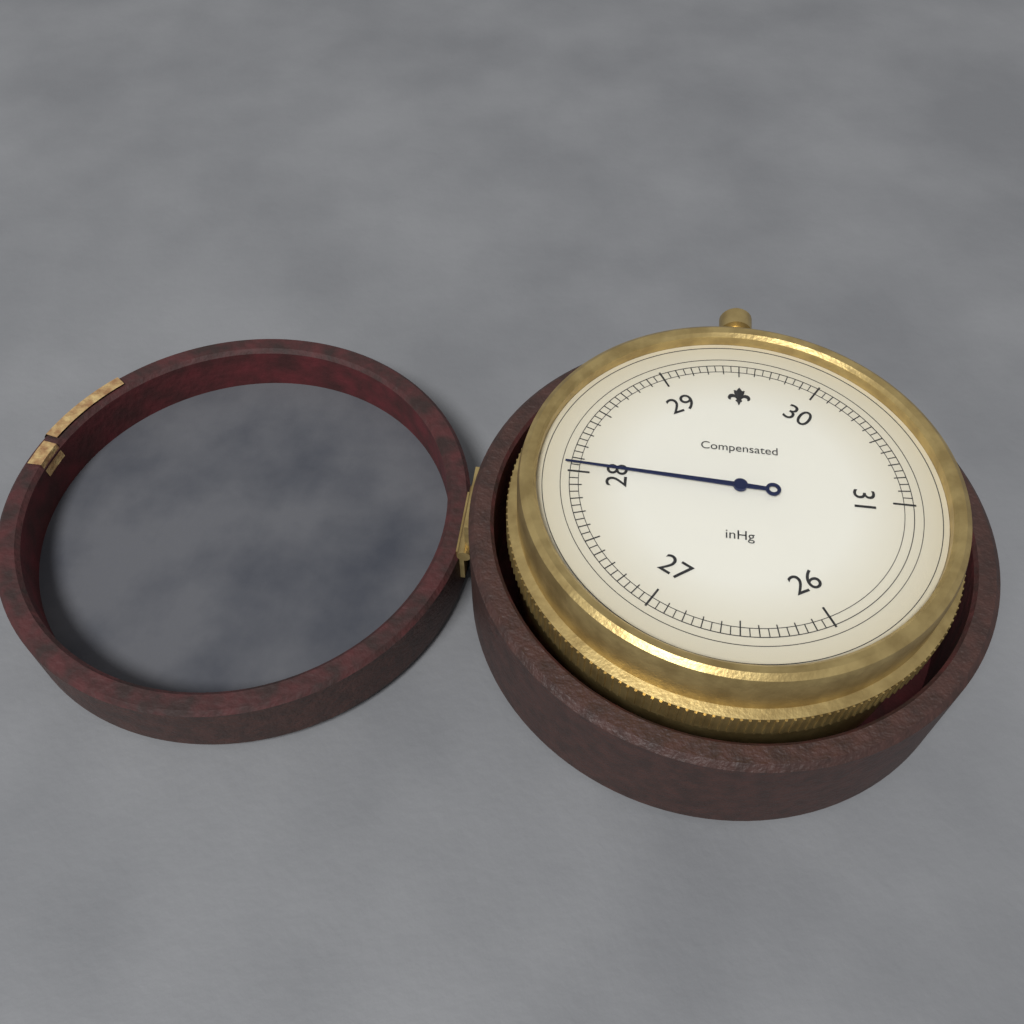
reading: 28.05 inHg
